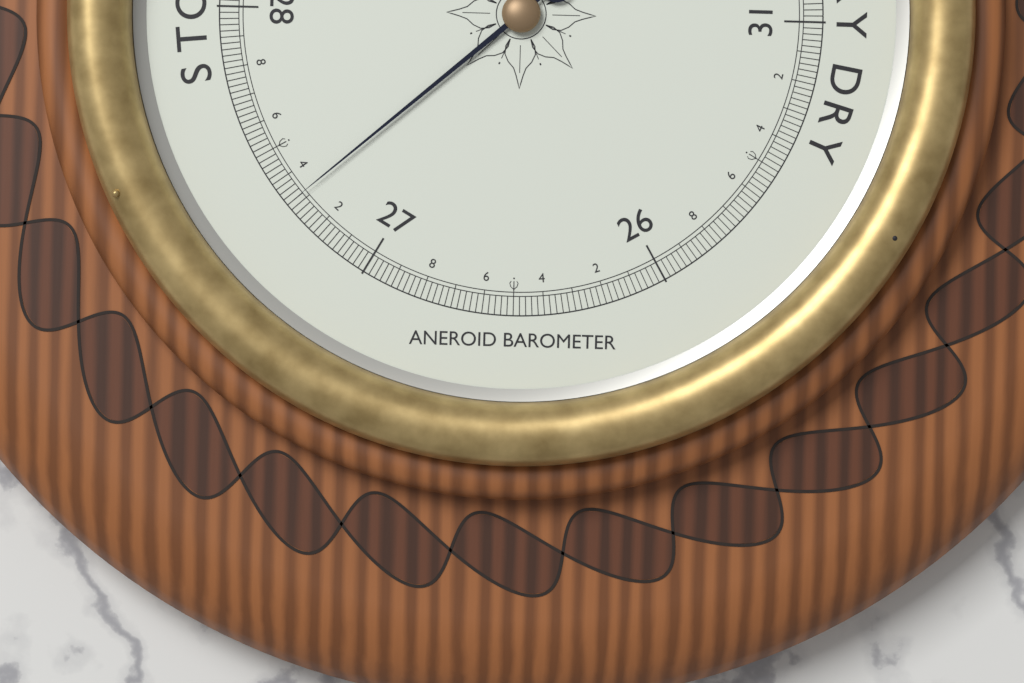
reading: 27.32 inHg
